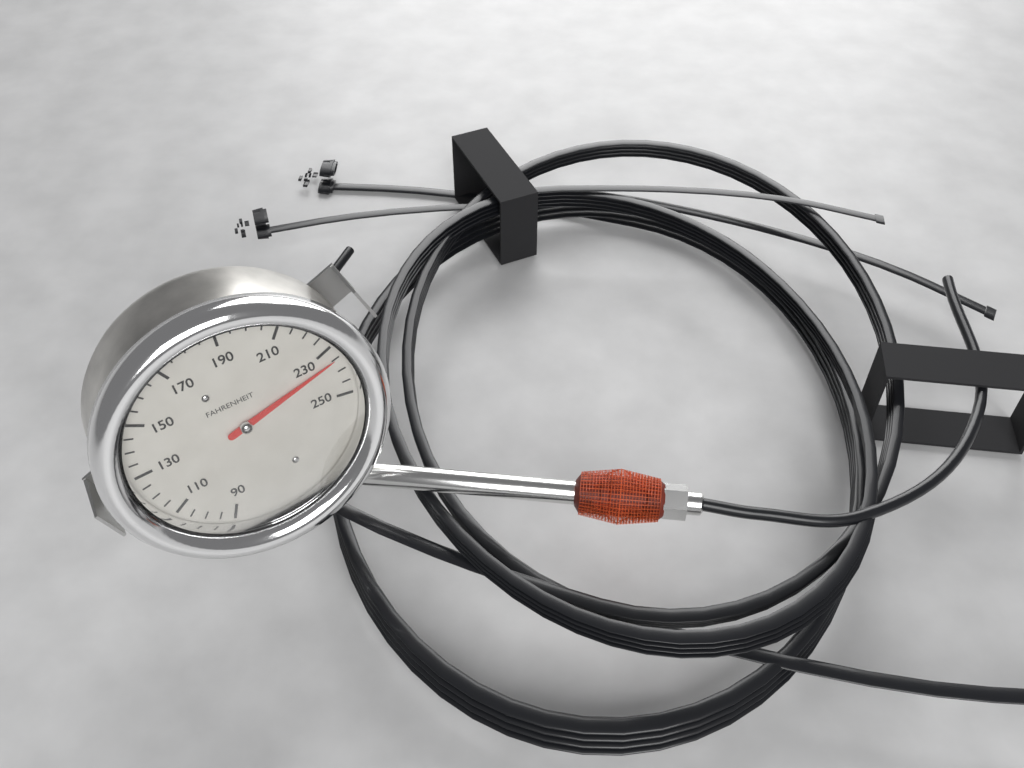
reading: 235 °F
